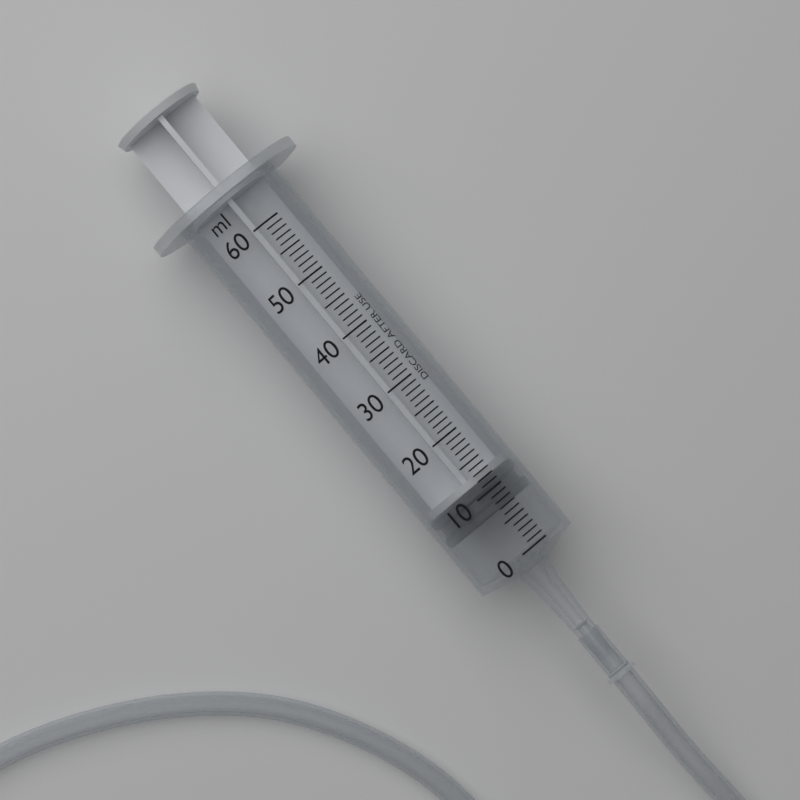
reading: 7 ml
